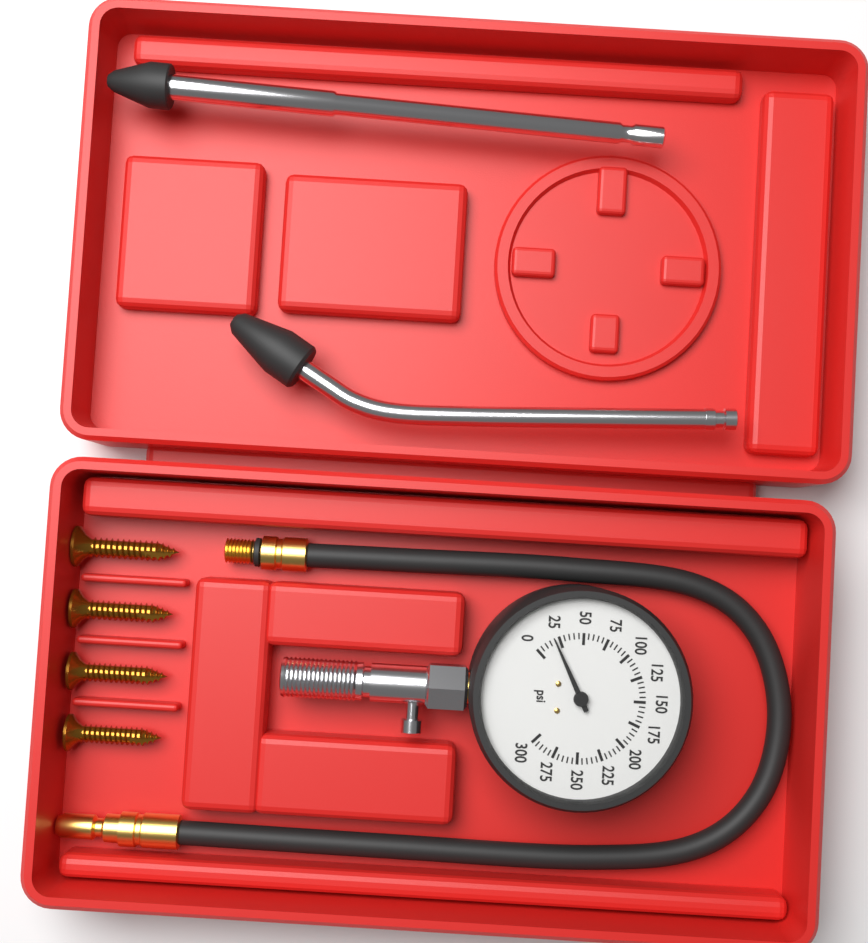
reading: 20 psi
